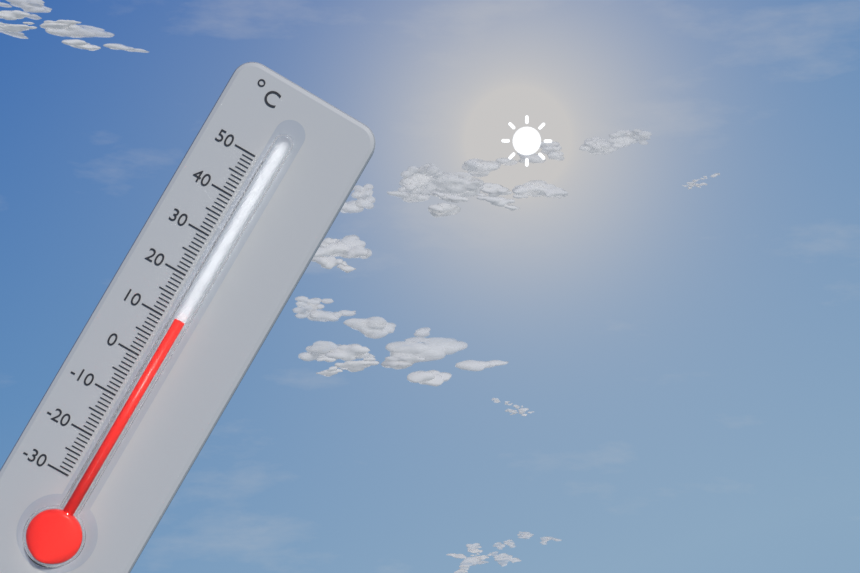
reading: 11 °C
